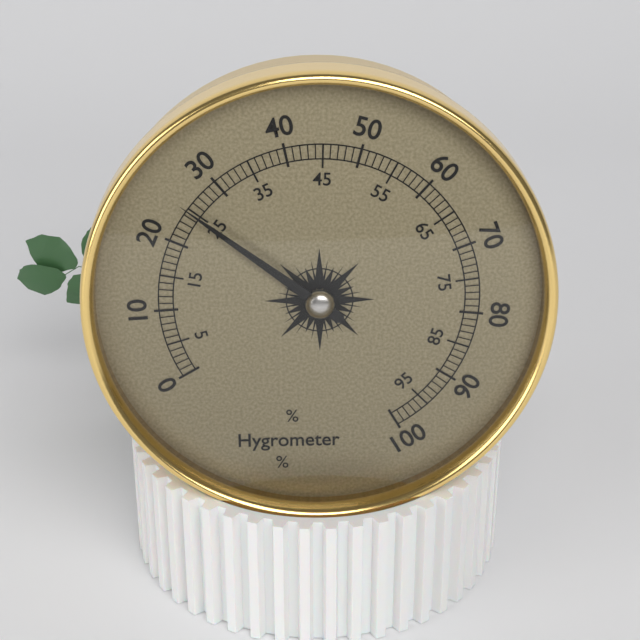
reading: 25 %
